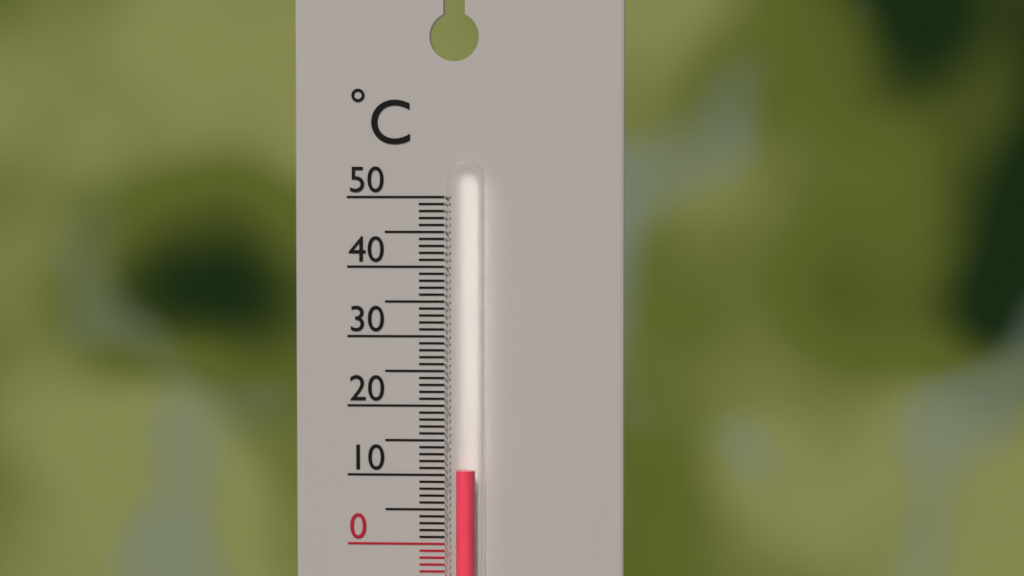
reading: 11 °C
